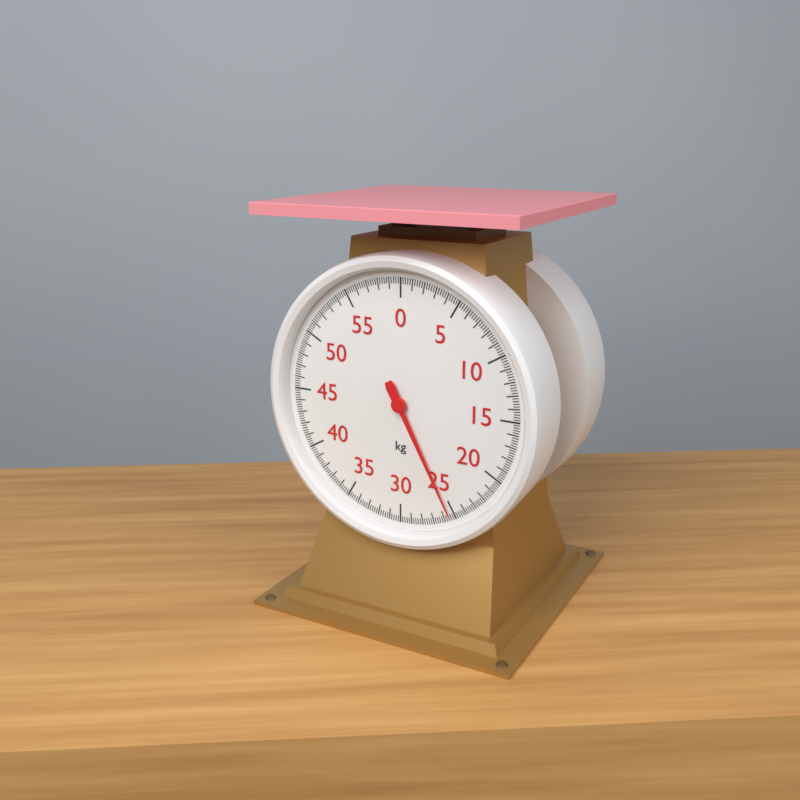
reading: 25.4 kg
